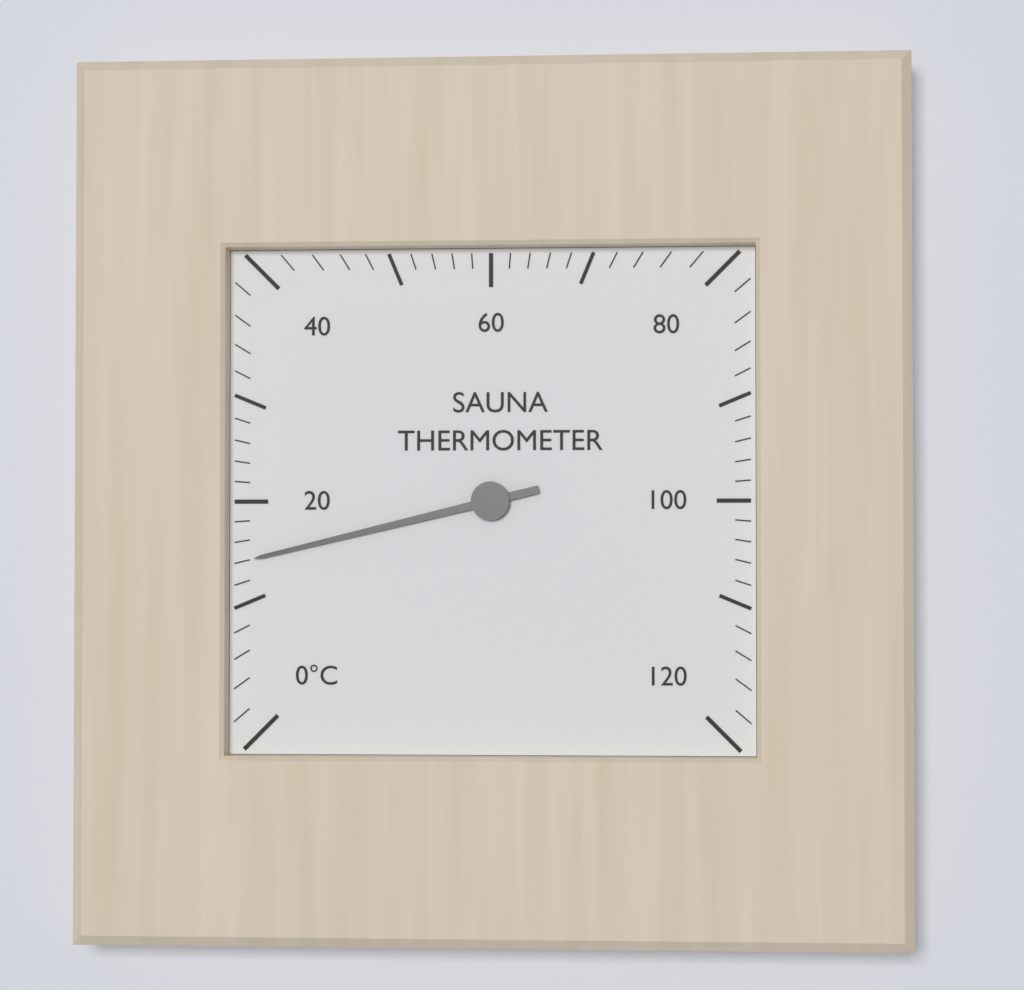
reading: 14 °C
